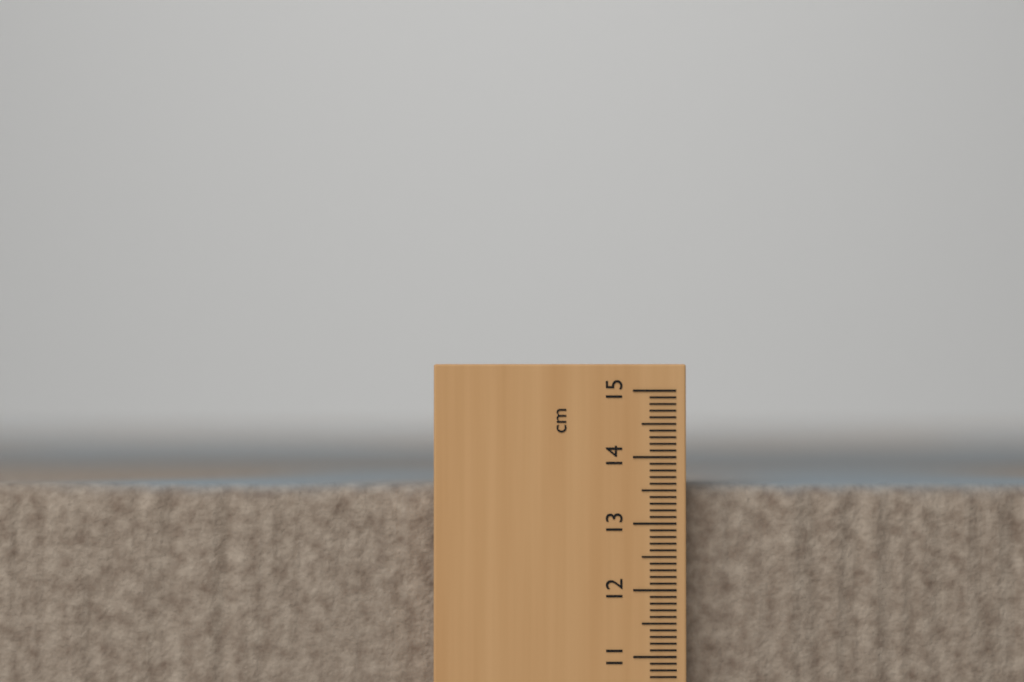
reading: 13.6 cm
